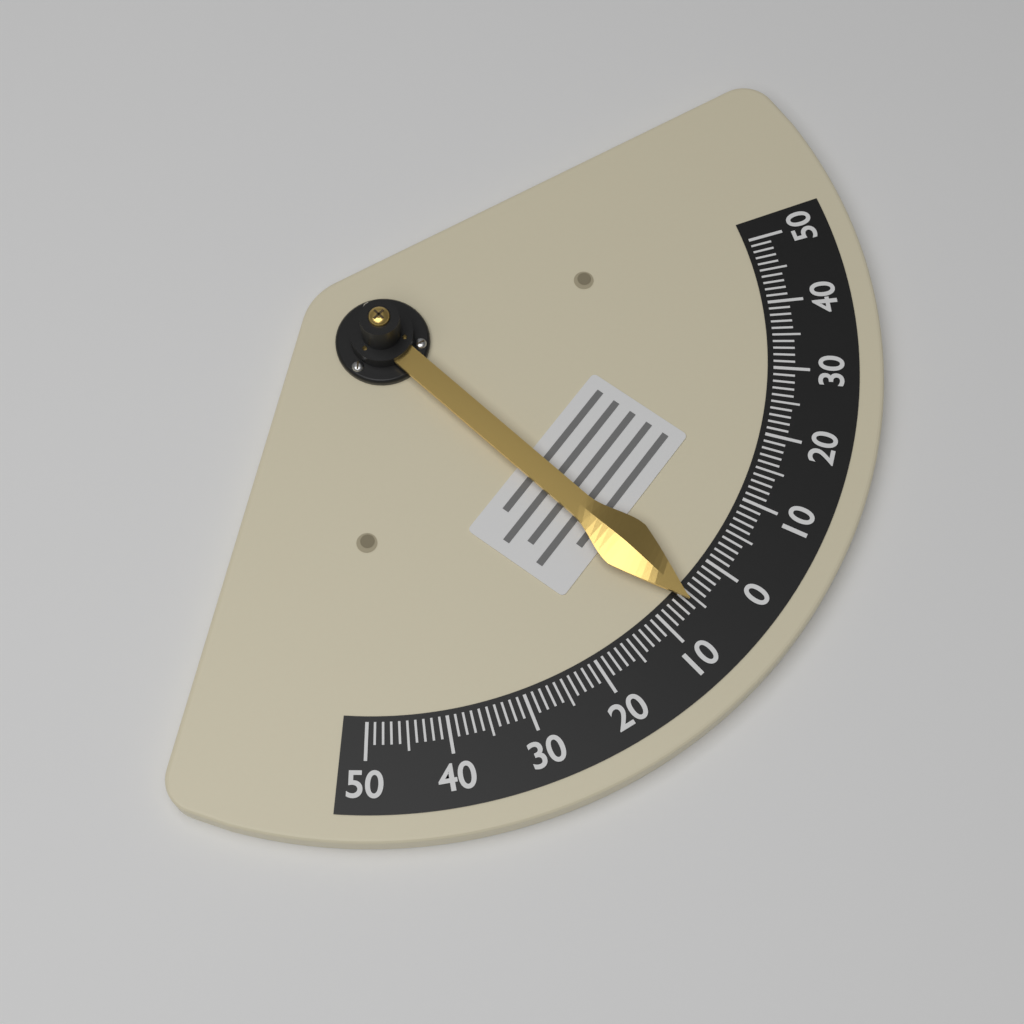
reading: -6 (no unit)
